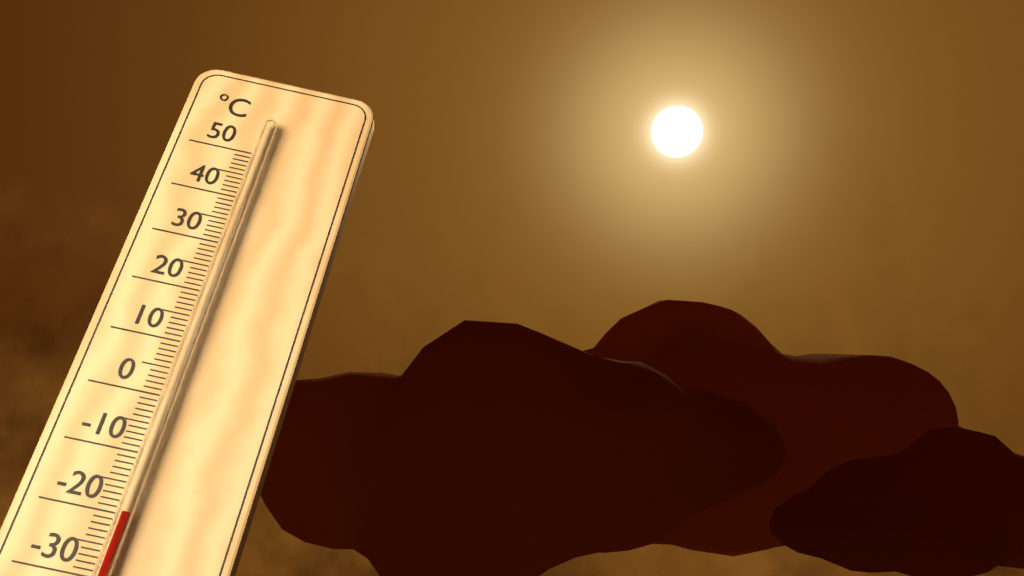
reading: -20 °C
